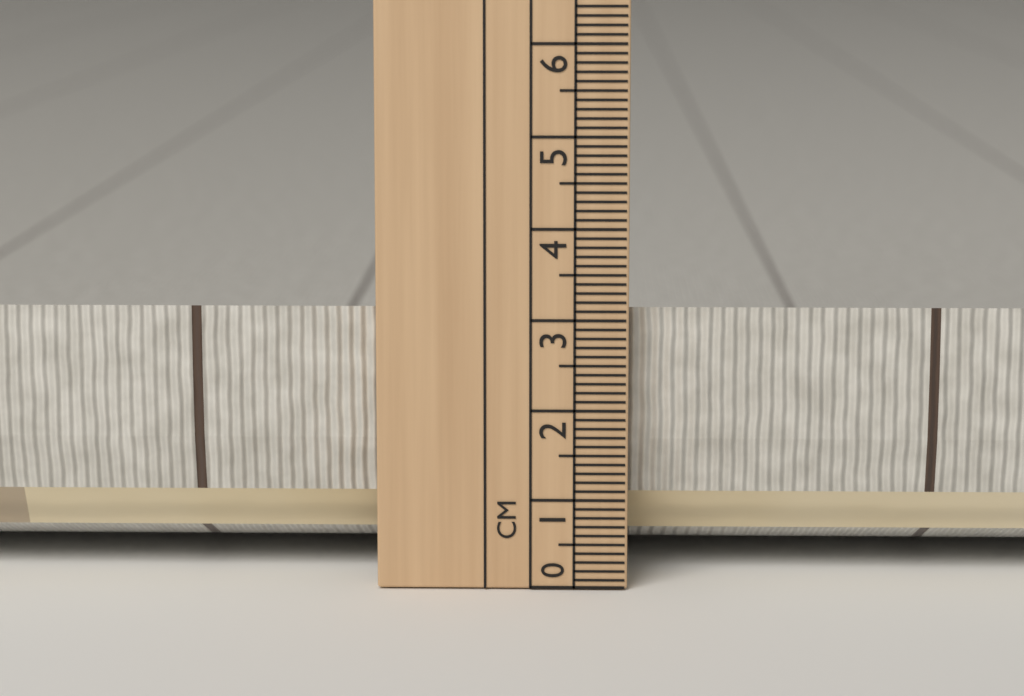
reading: 3.1 cm
